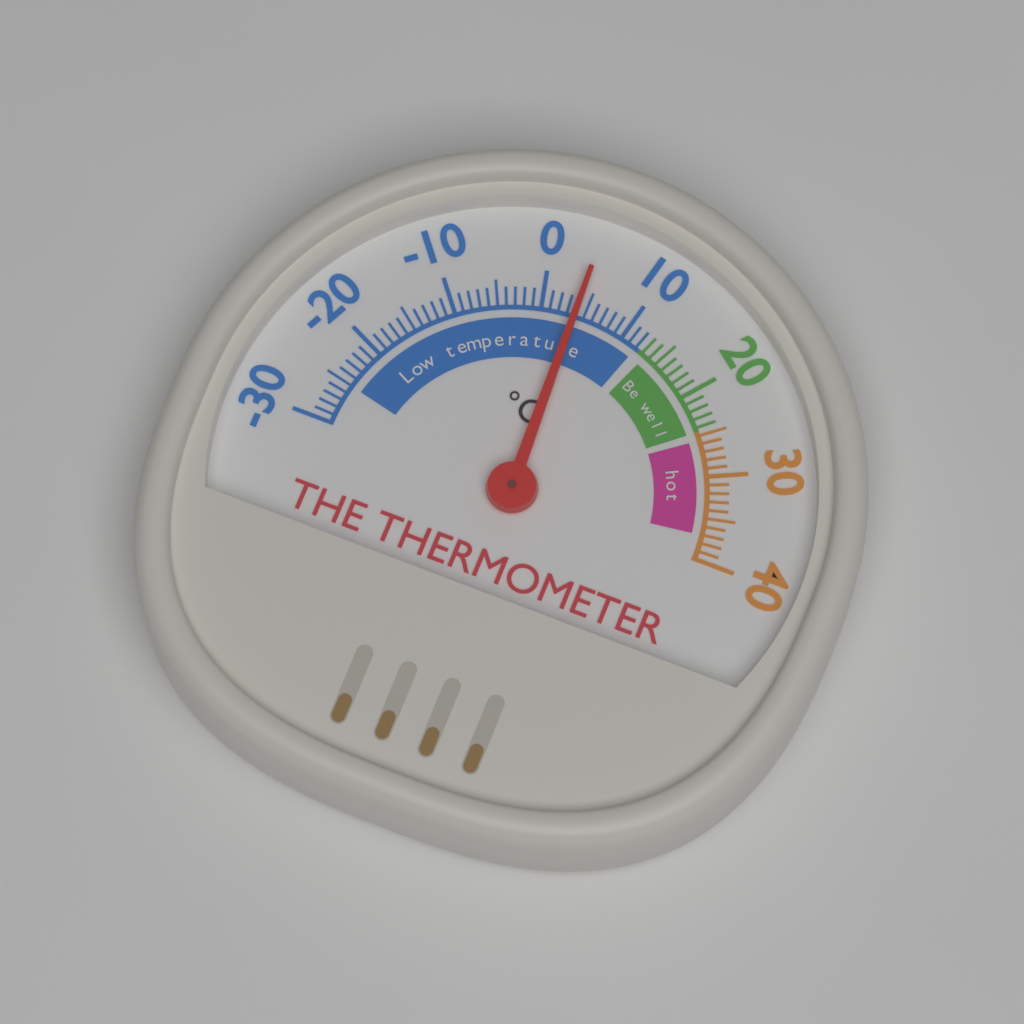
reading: 4 °C
